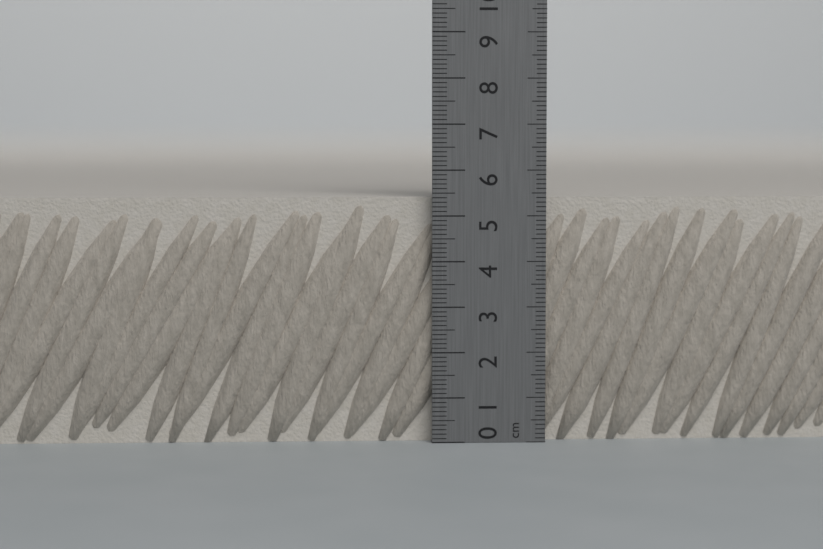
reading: 5.4 cm
